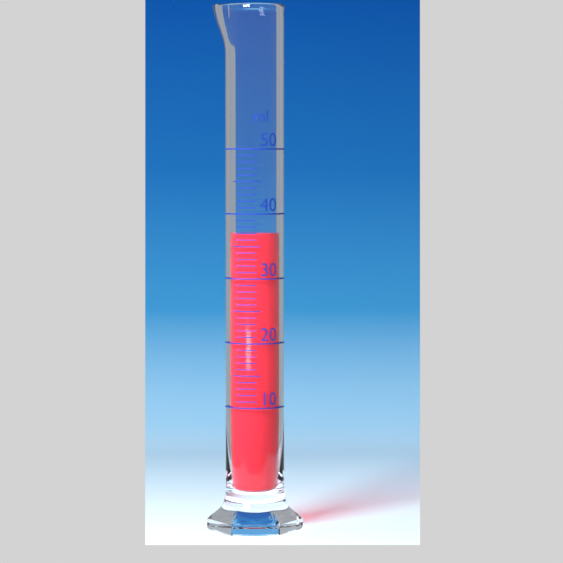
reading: 37 ml
